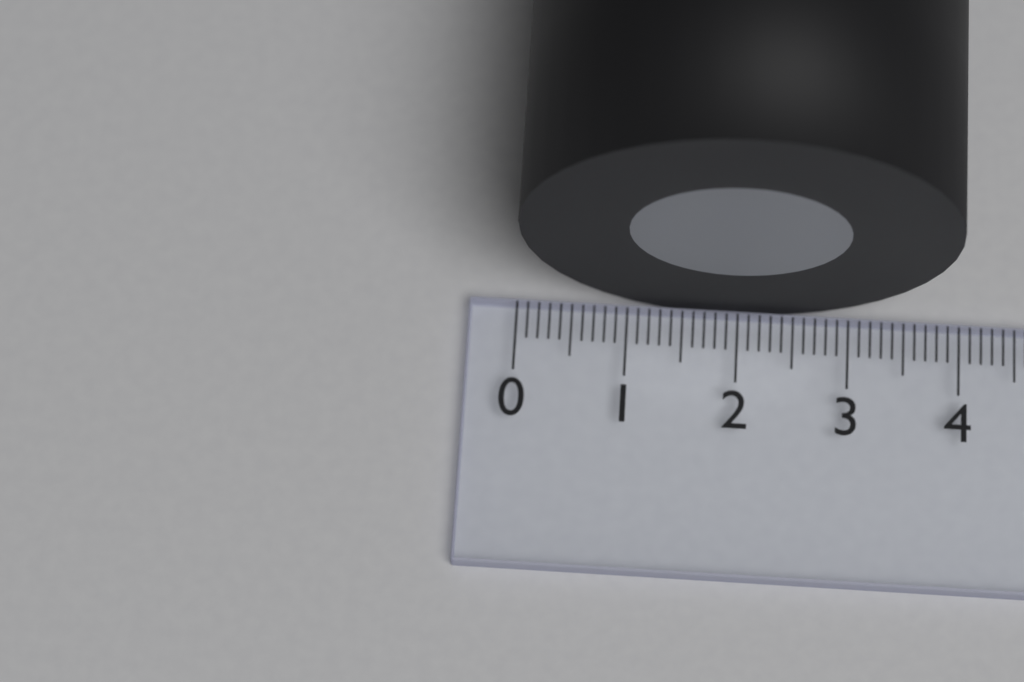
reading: 3.8 (no unit)
